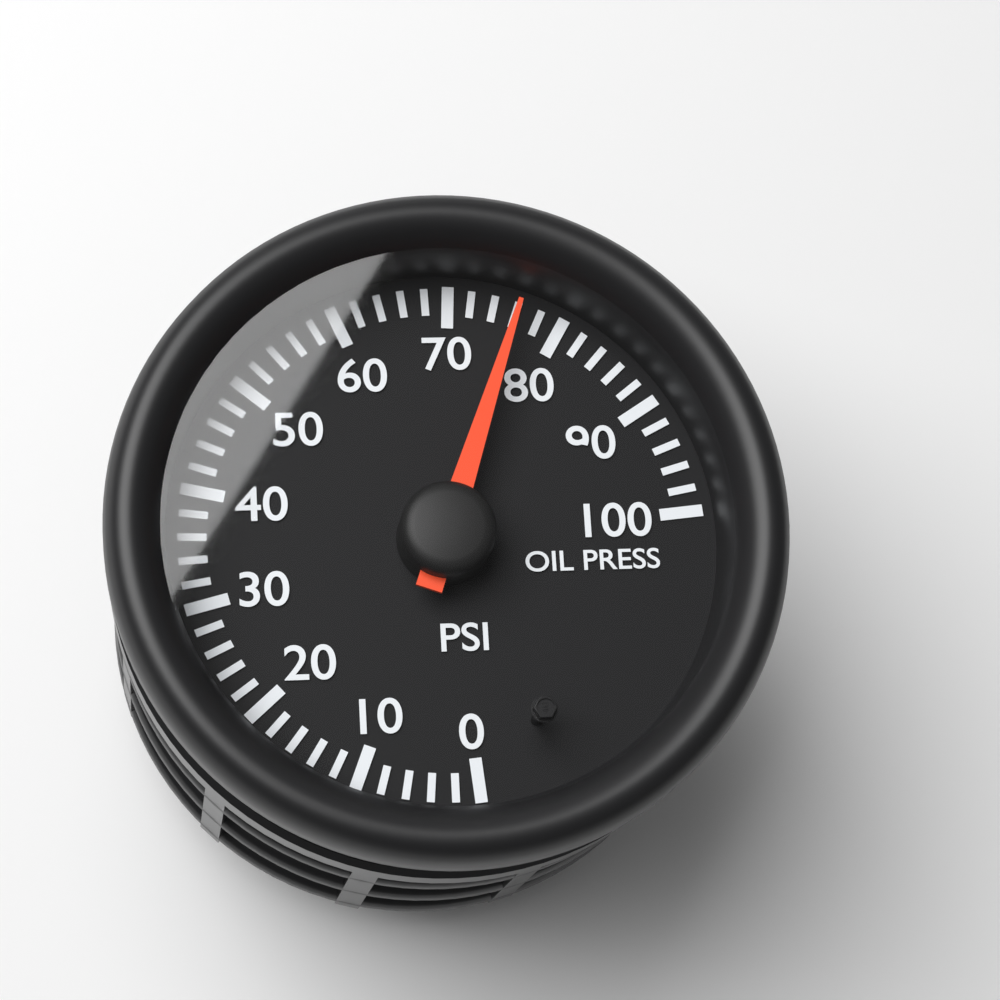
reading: 76 psi
